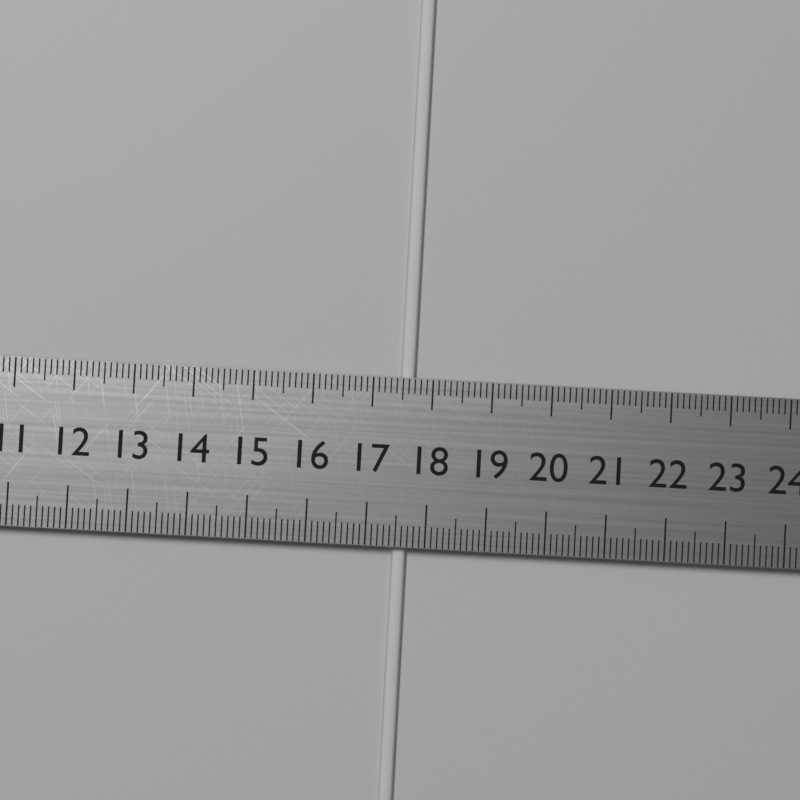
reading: 17.7 cm
